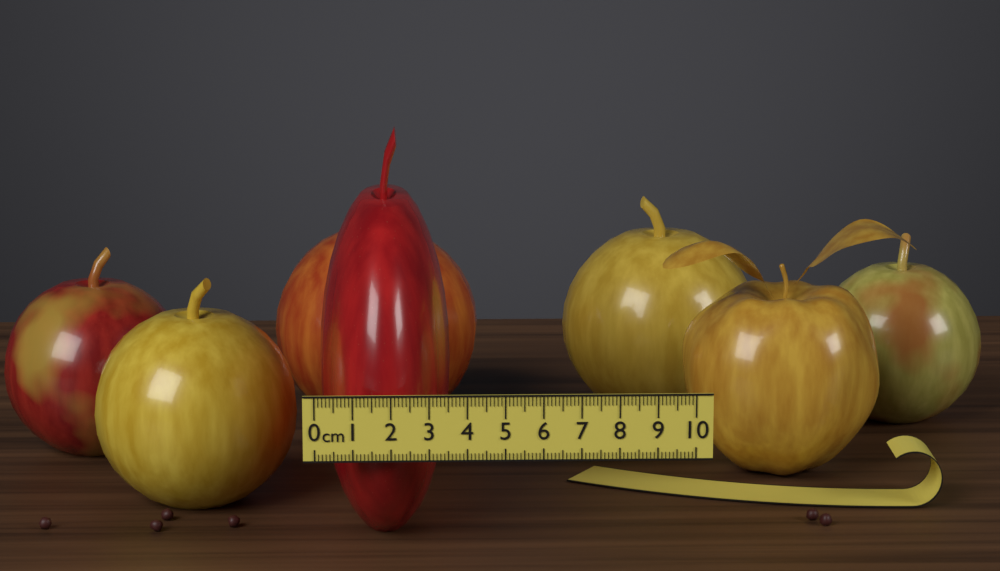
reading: 3.6 cm
